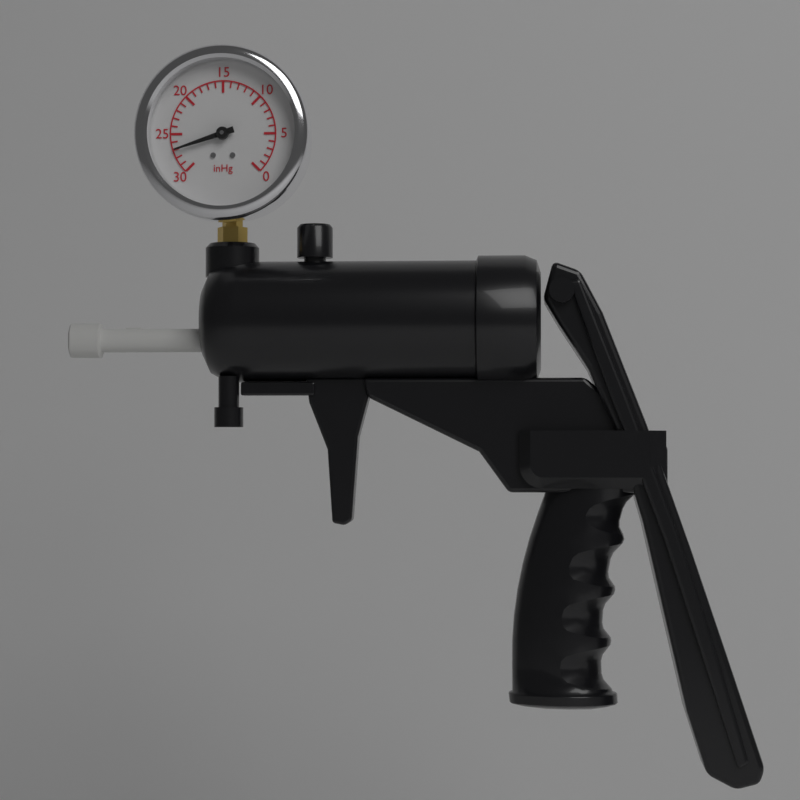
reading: 27 inHg
